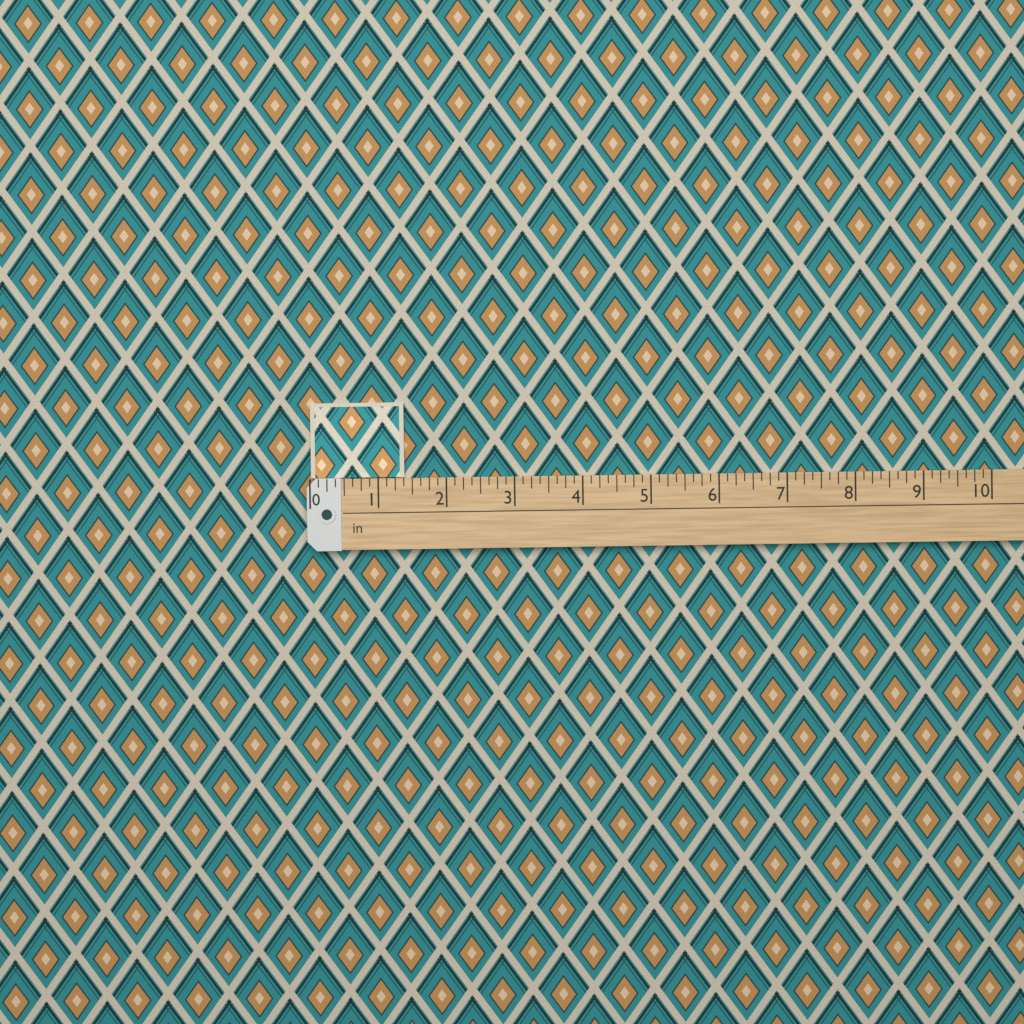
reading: 1.375 in
